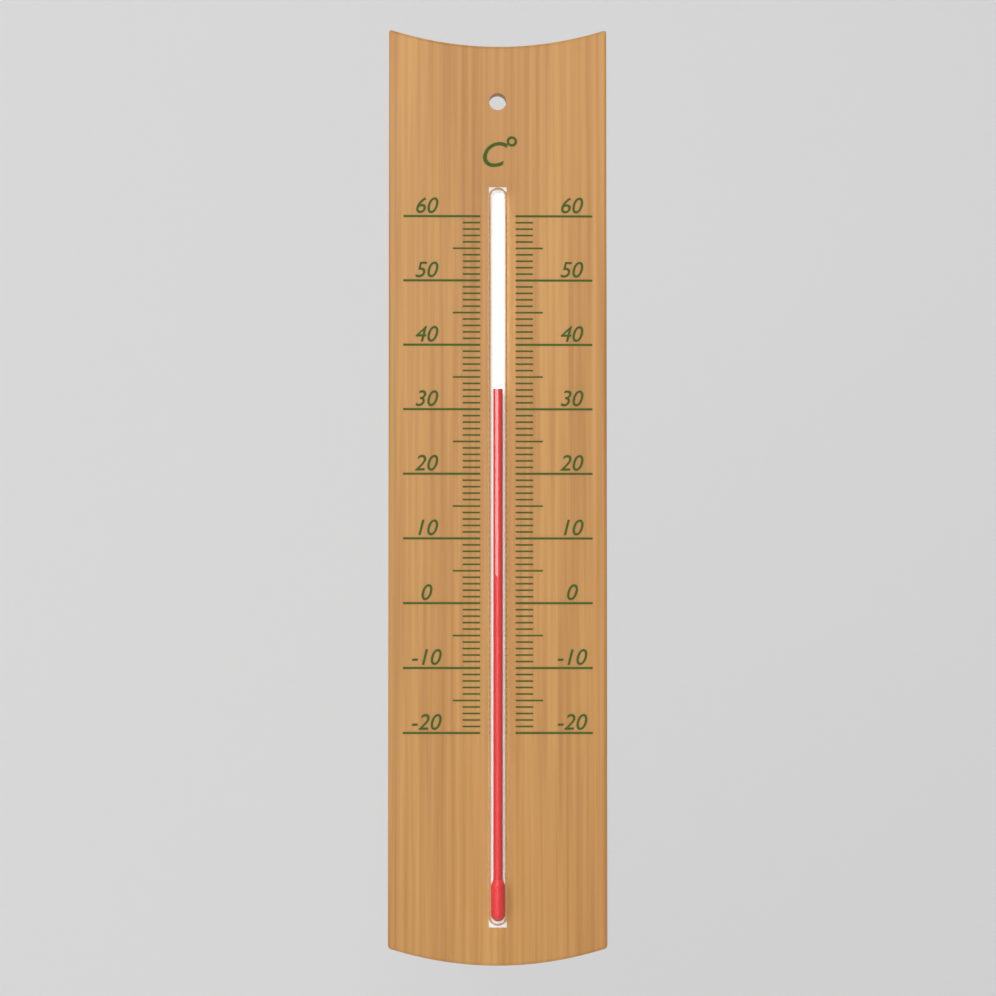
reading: 33 °C
